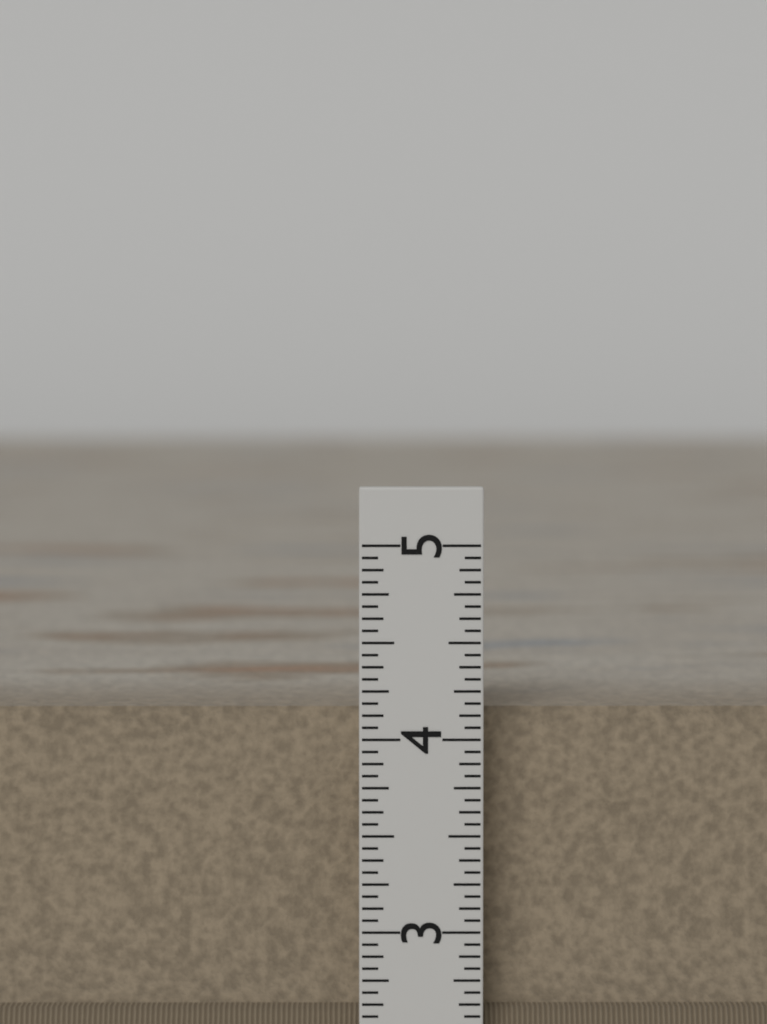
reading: 4.1250 in
